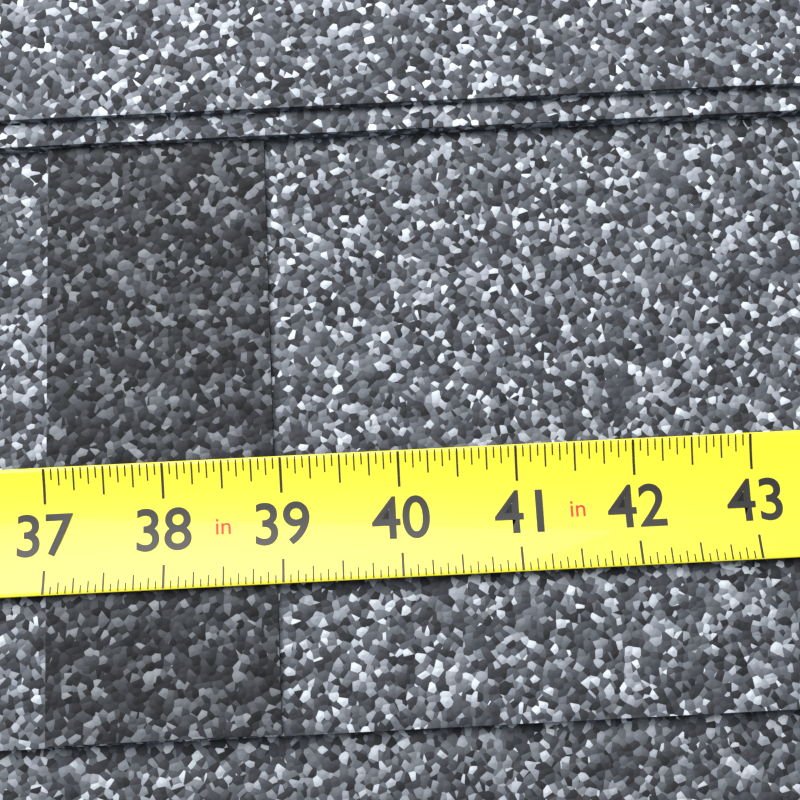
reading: 38.9375 in
